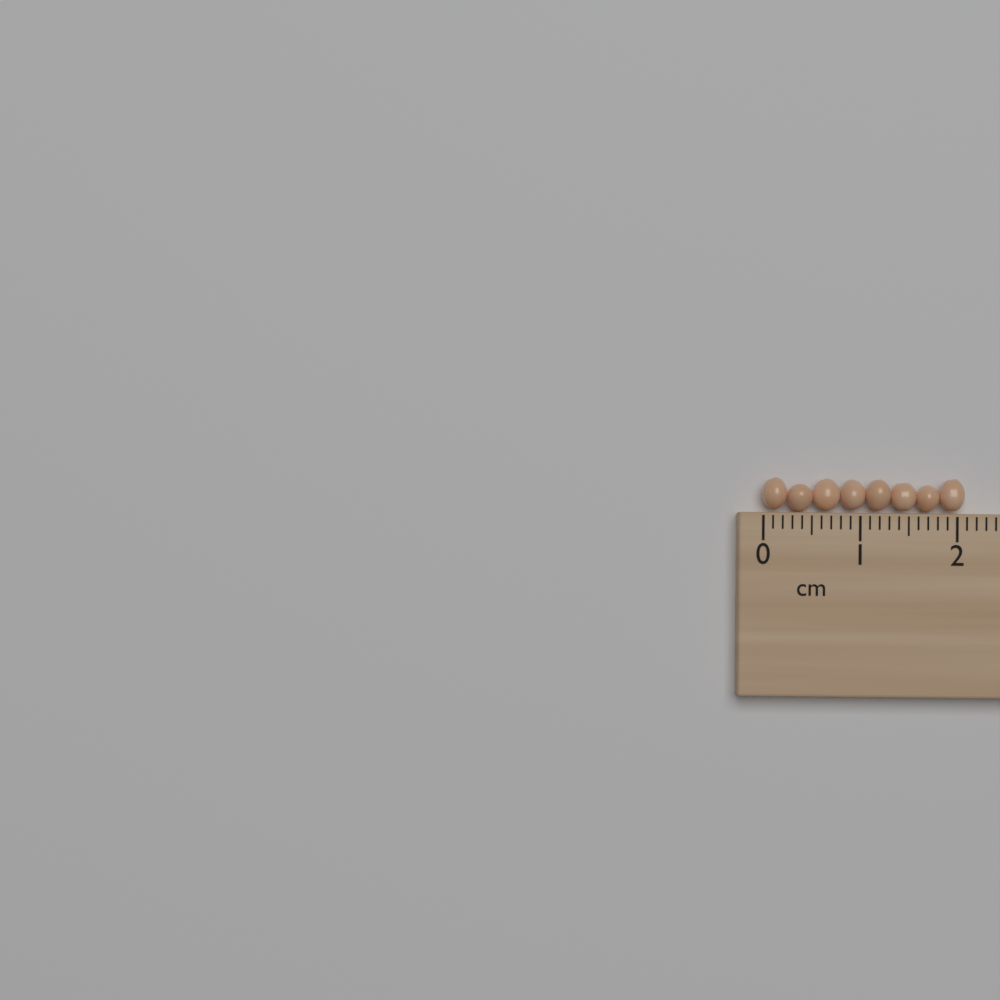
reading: 2.1 cm
